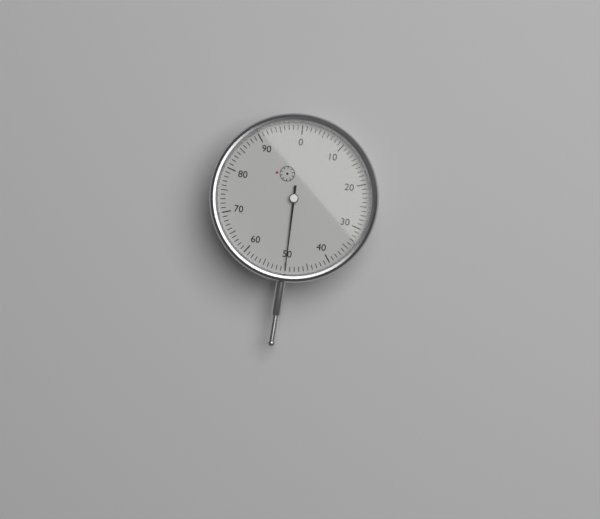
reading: 50 (no unit)
